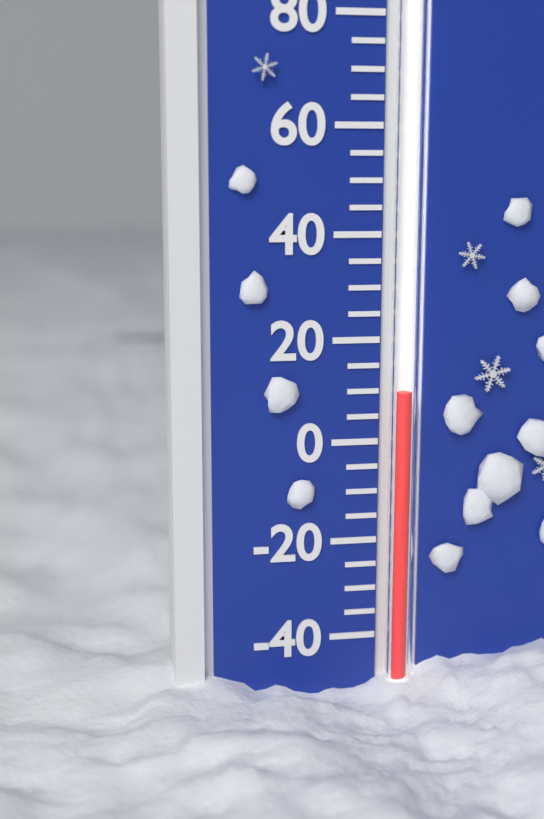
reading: 10 °F
